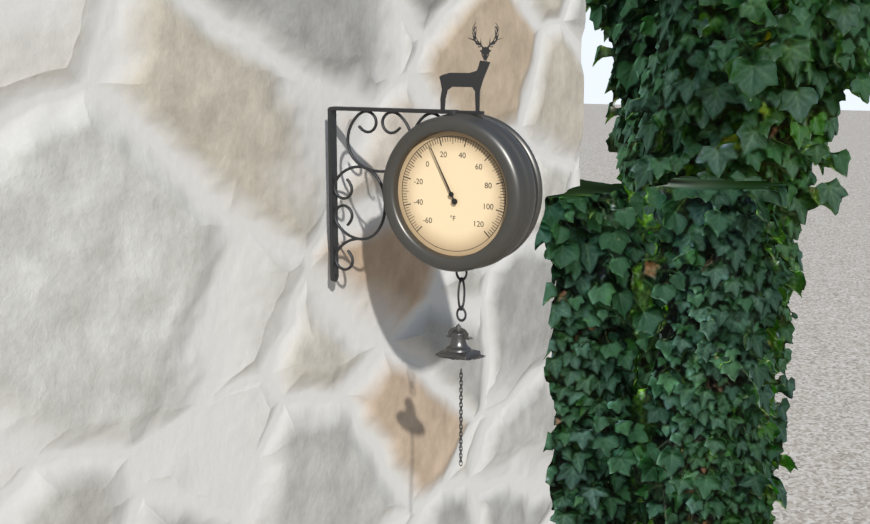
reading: 12 °F
